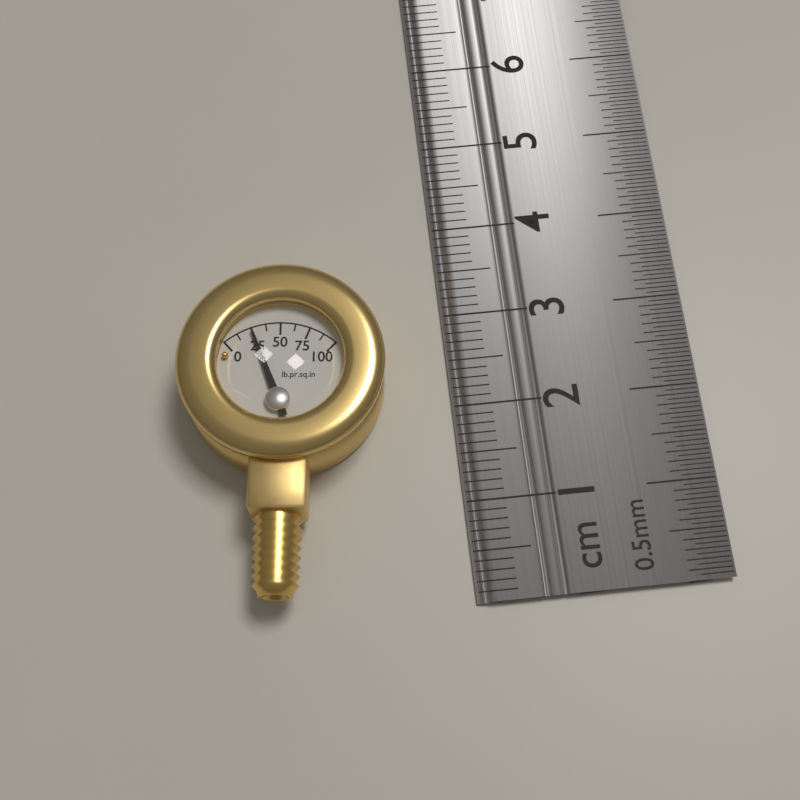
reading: 25.0 psi
